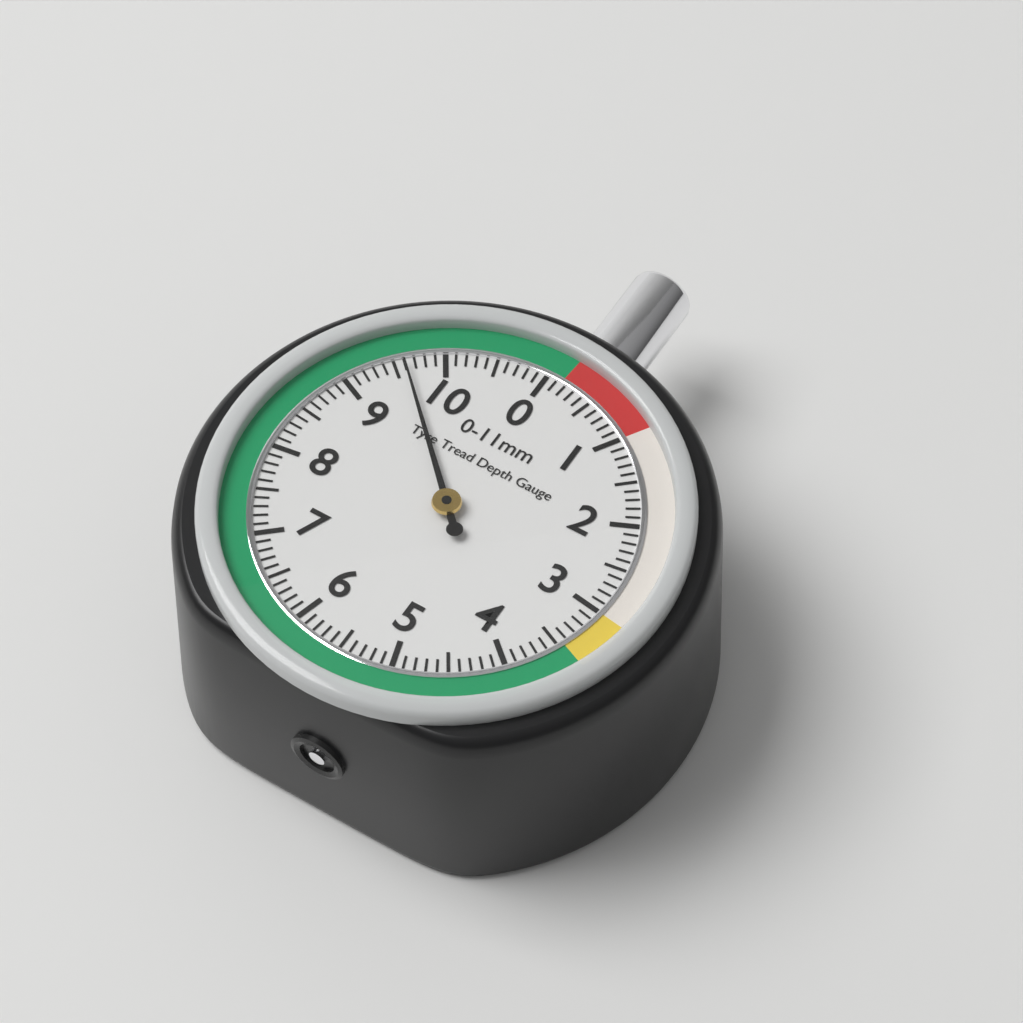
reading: 9.6 mm
